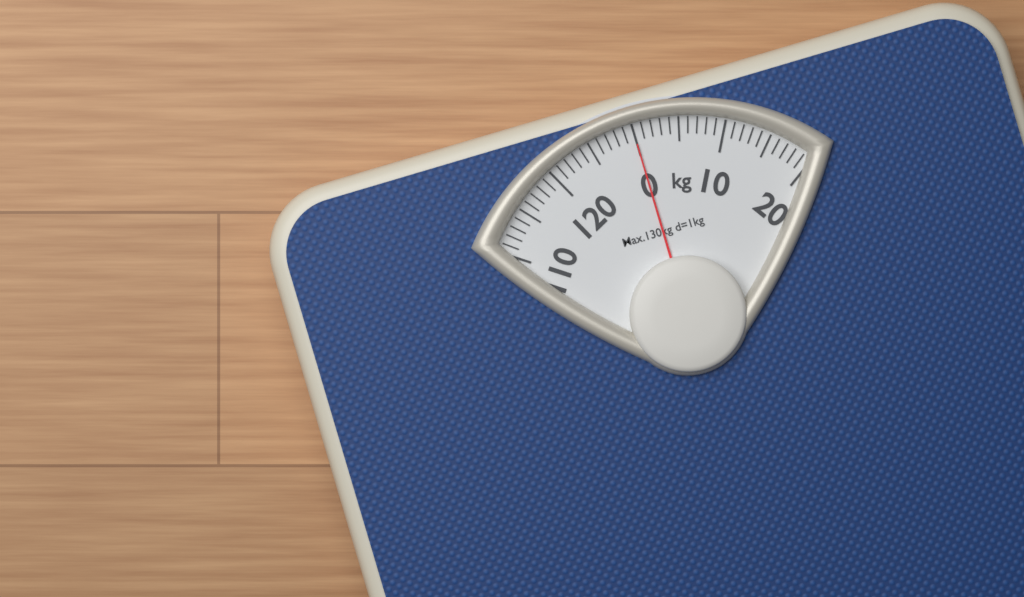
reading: 0 kg
